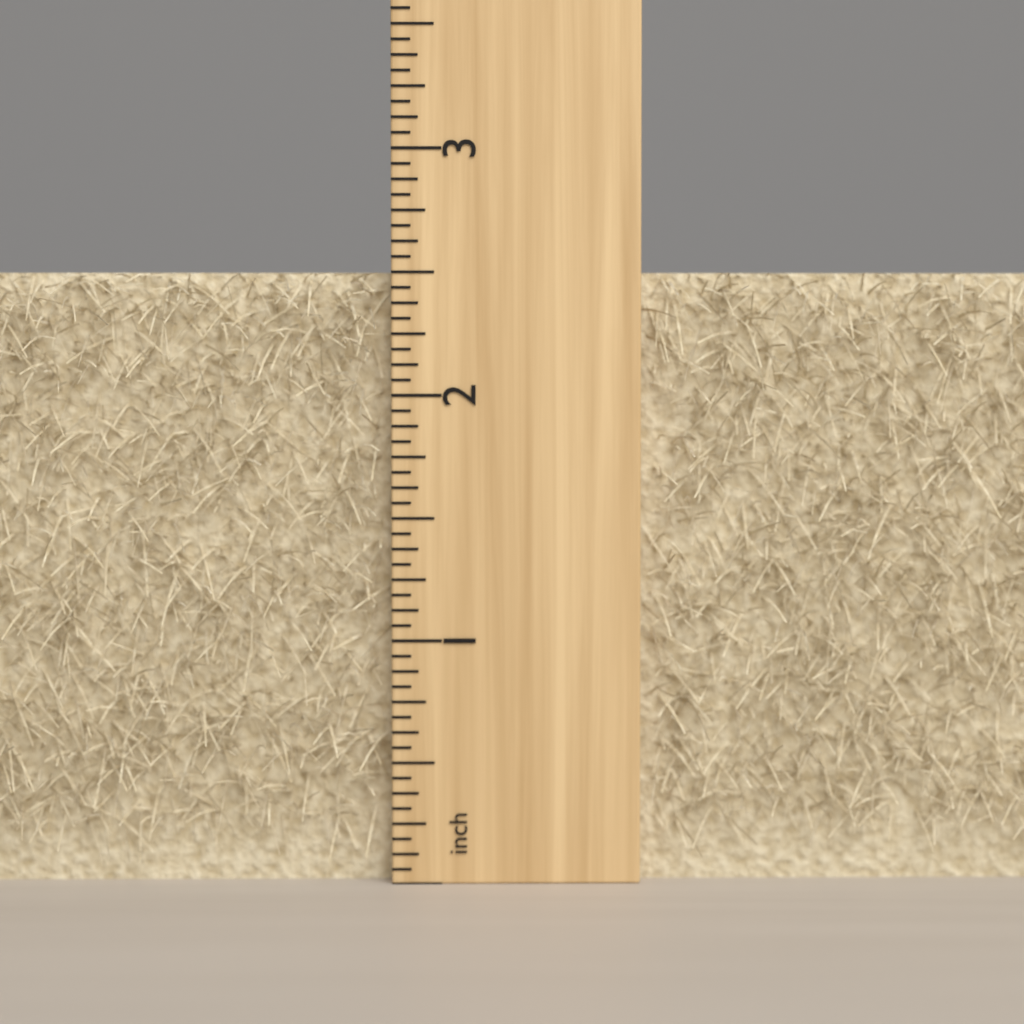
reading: 2.5000 inch
